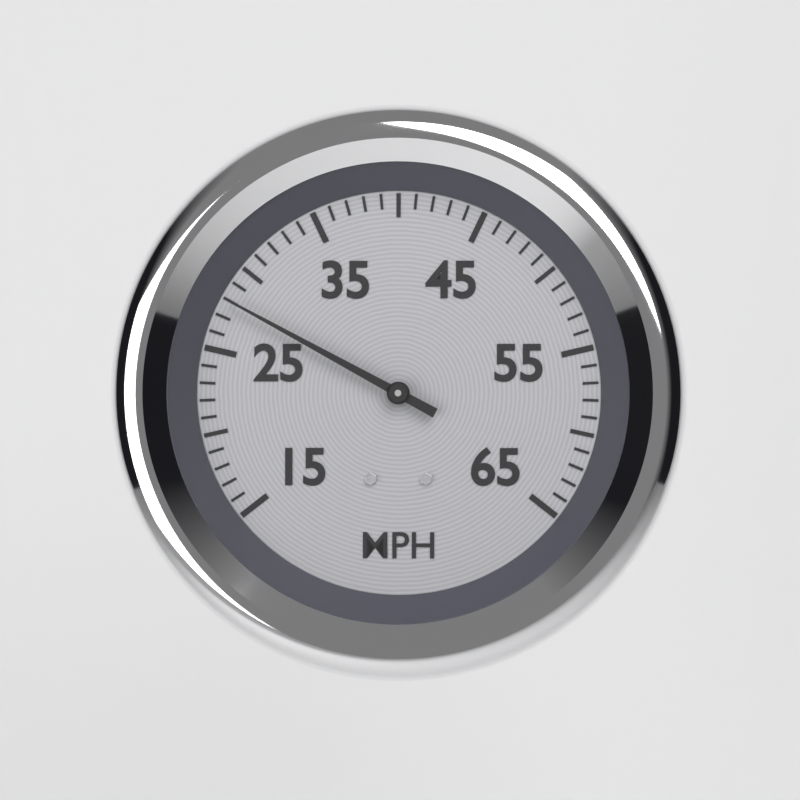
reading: 28 MPH
